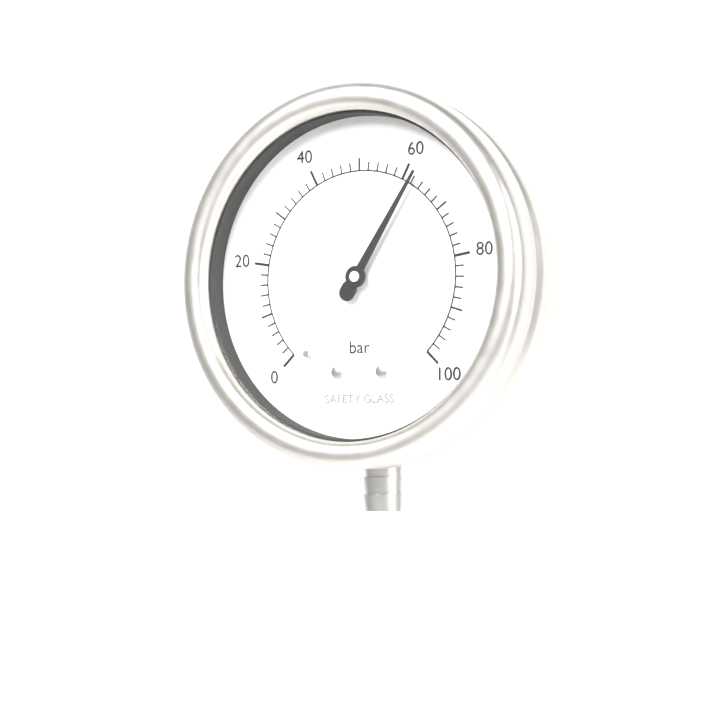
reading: 62 bar
